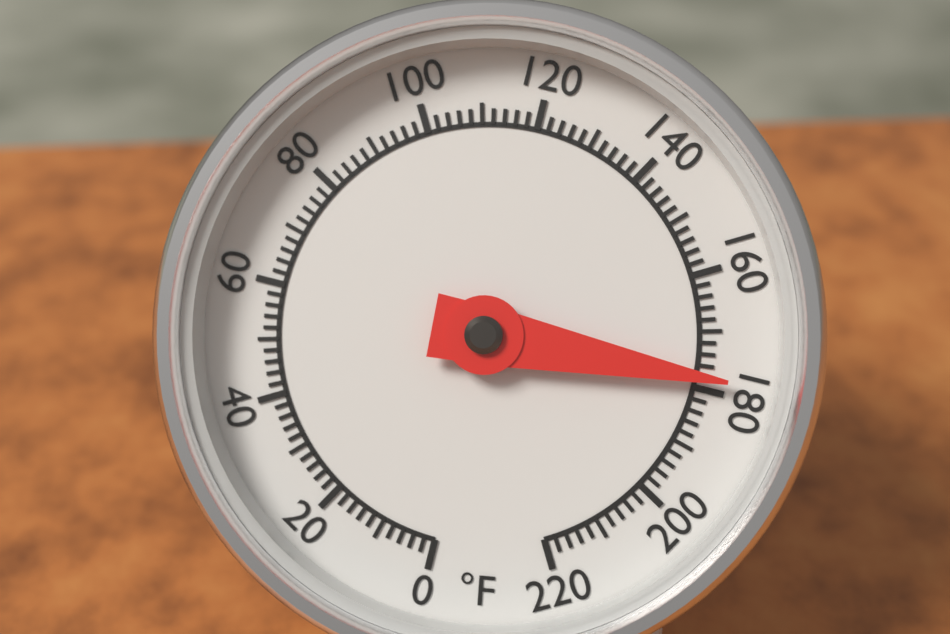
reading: 178 °F
